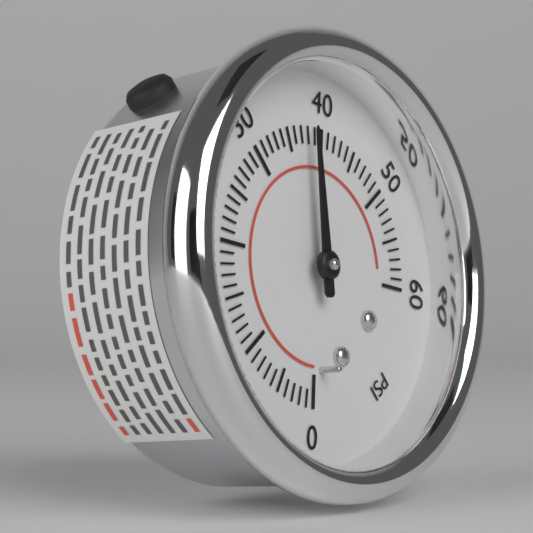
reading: 38 psi
